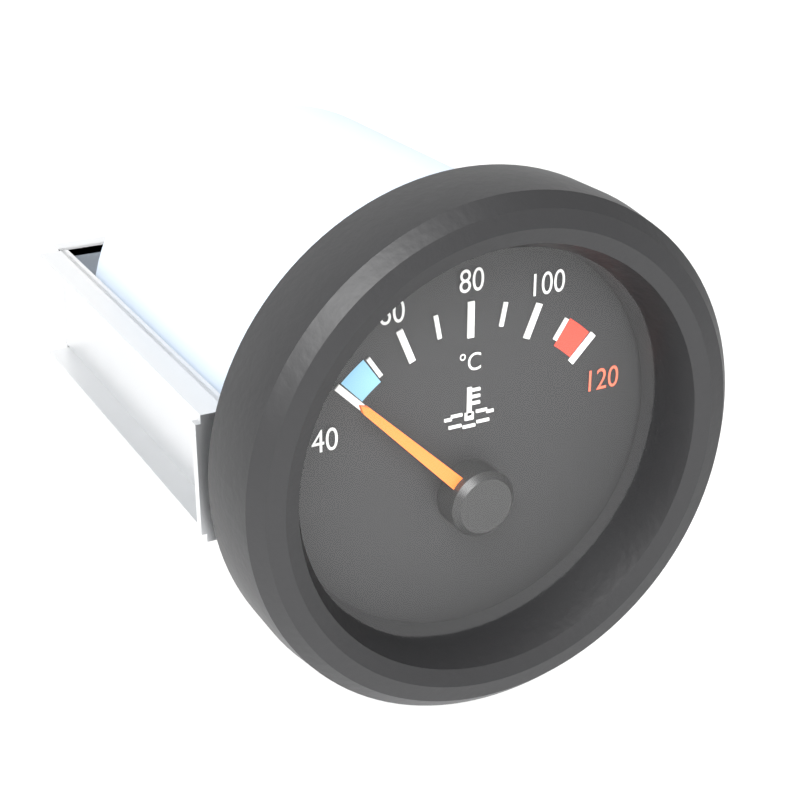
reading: 40 °C
